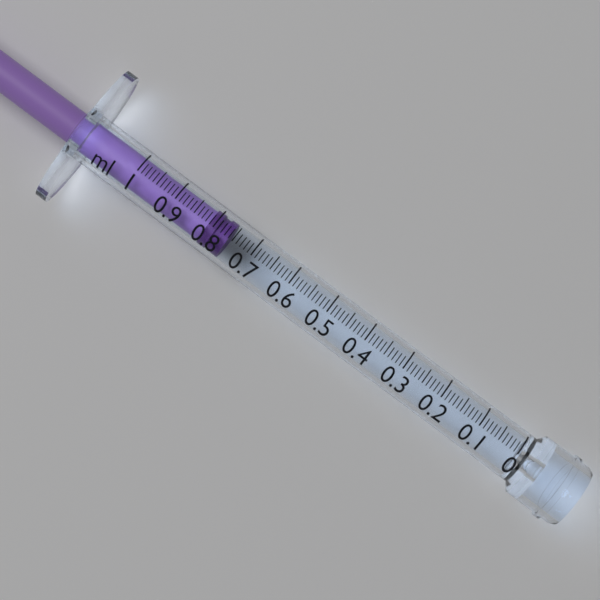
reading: 0.76 ml
